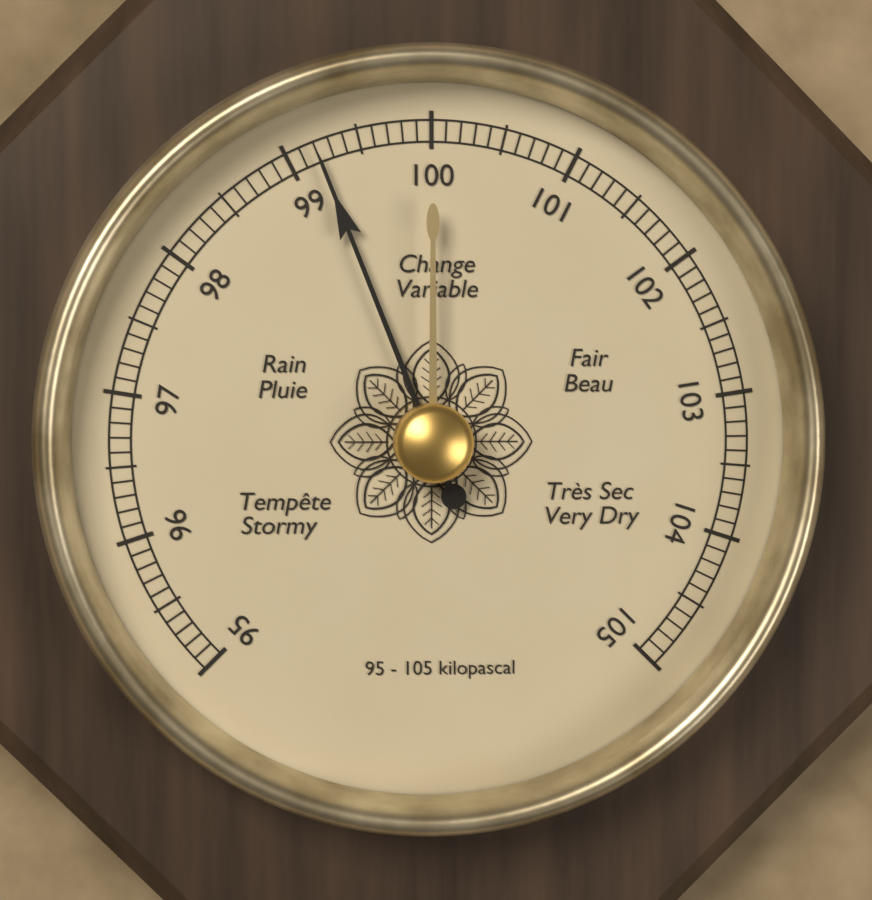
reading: 99.2 kPa
